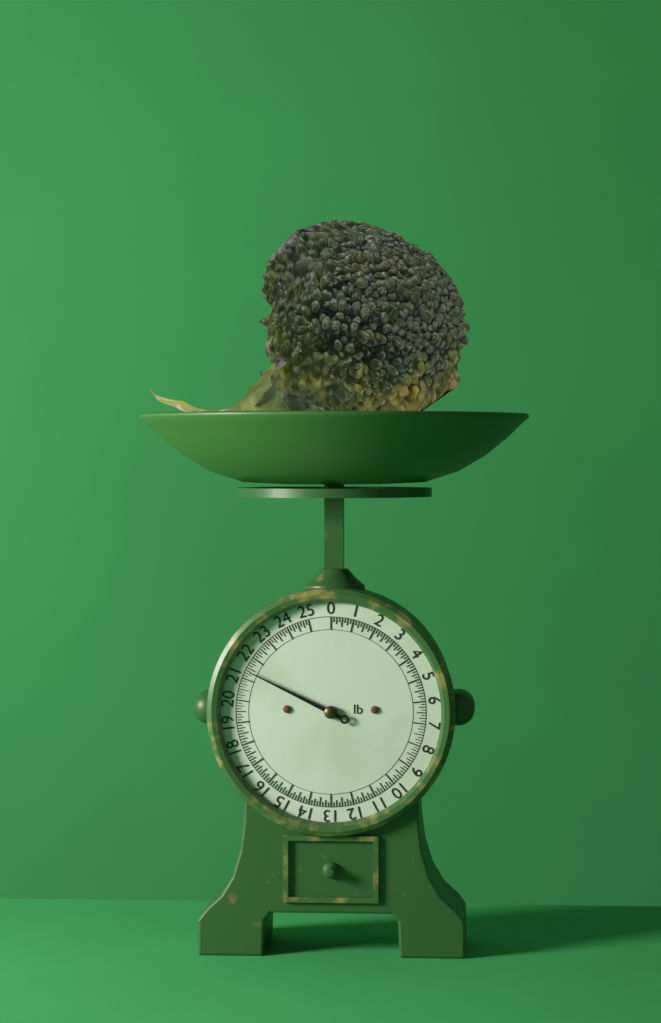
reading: 21.375 lb
